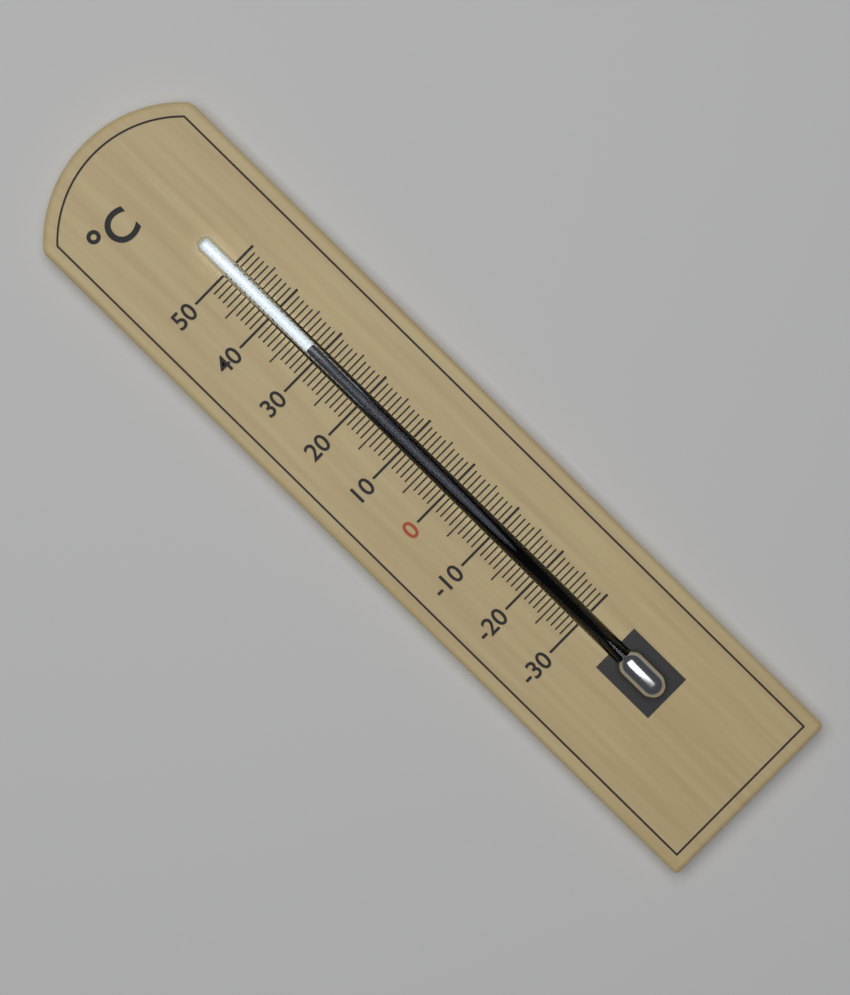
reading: 32 °C
